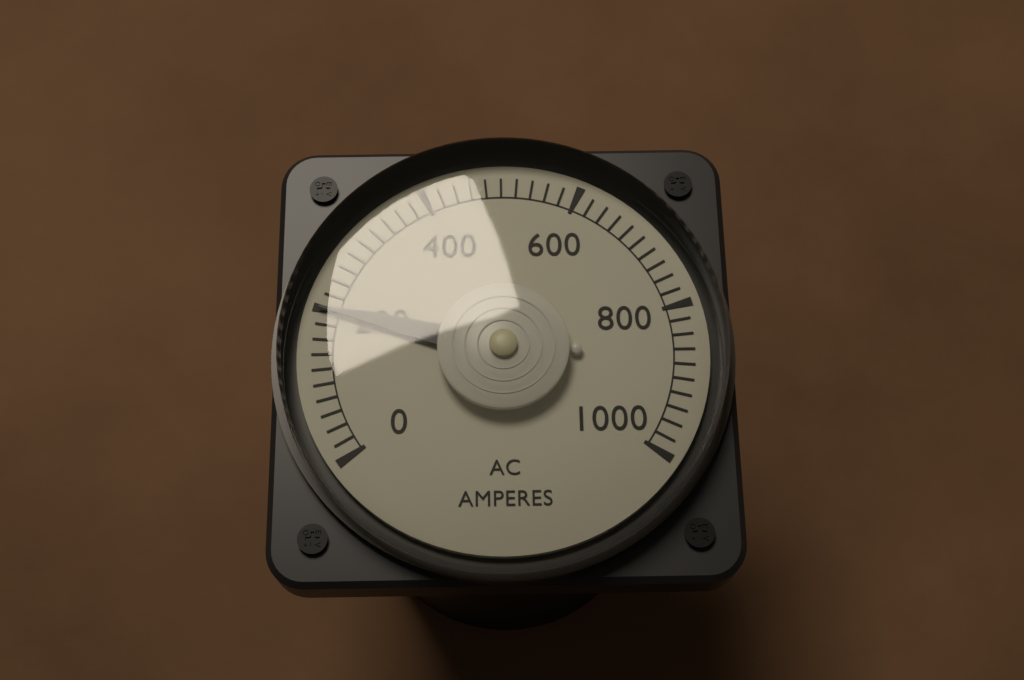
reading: 200 A
